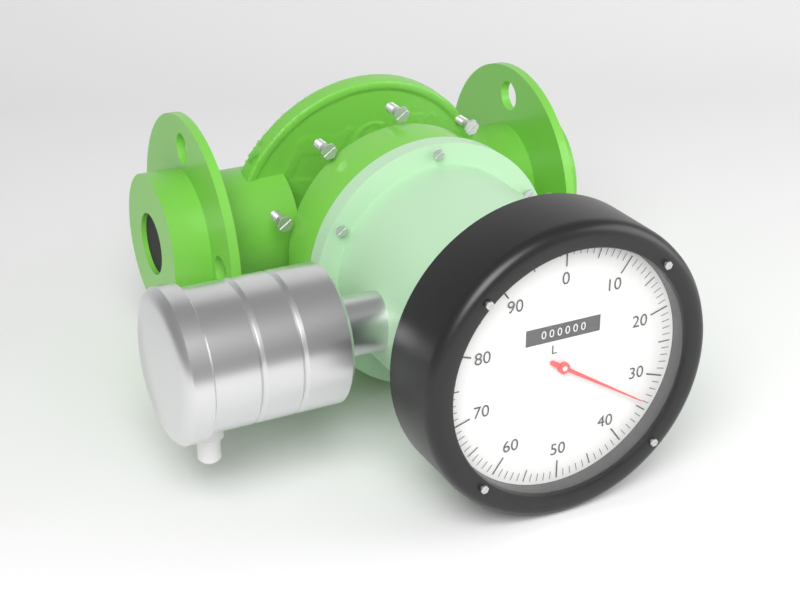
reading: 34 L
